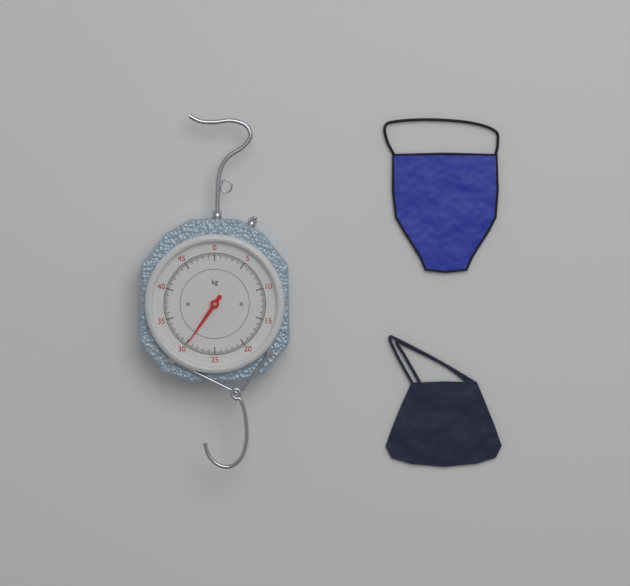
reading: 29.8 kg
